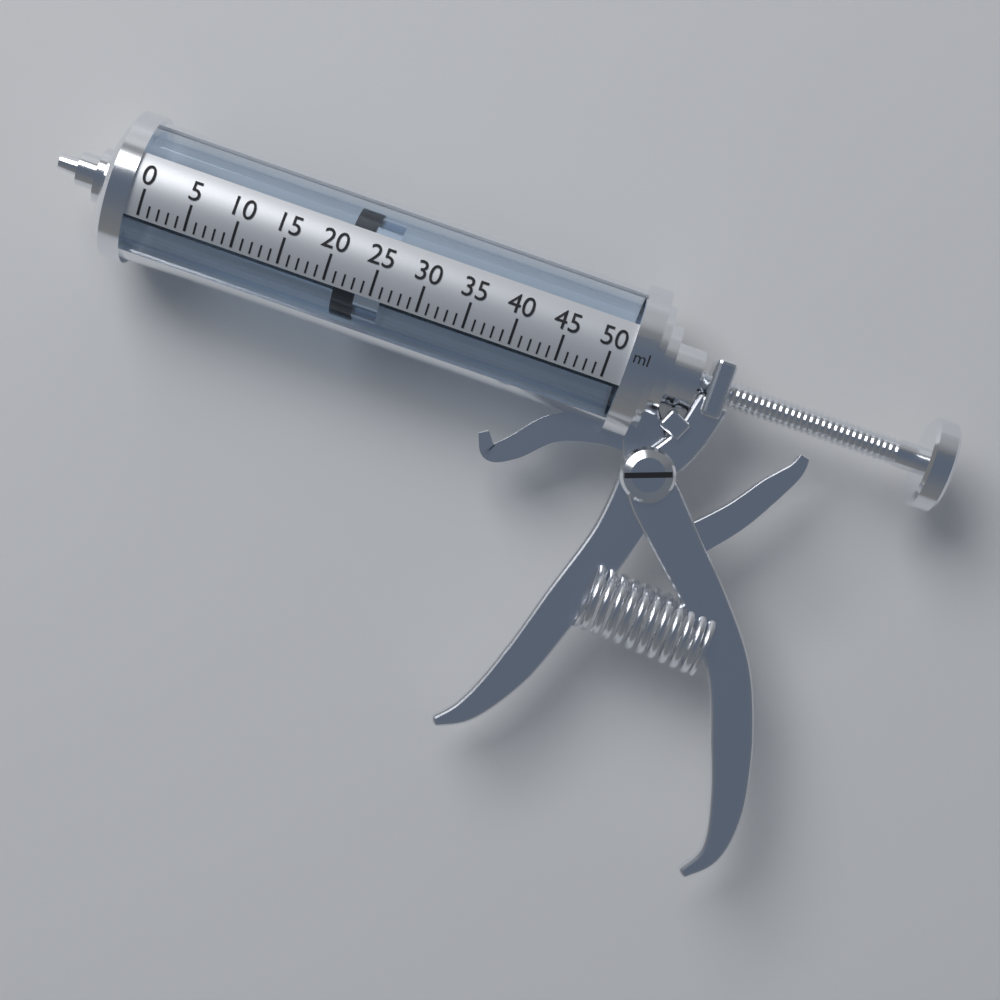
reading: 21 ml
